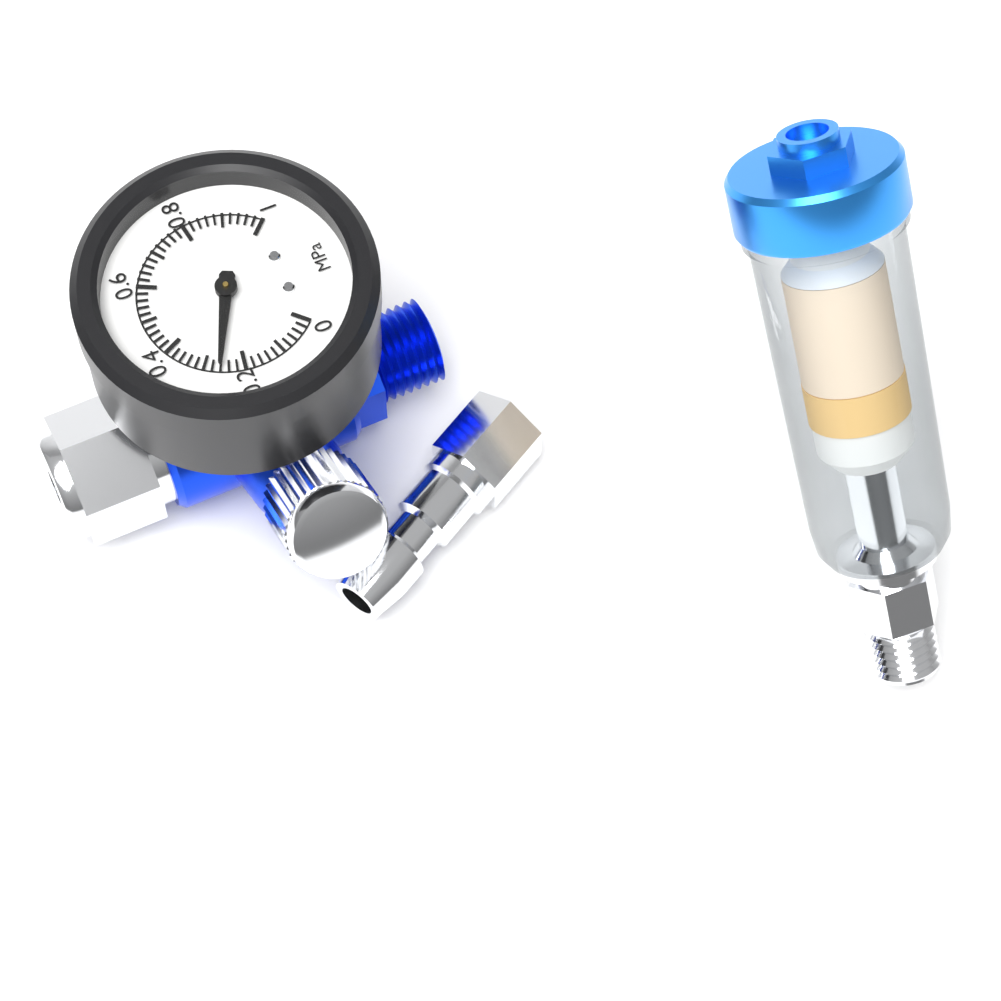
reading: 0.26 MPa
